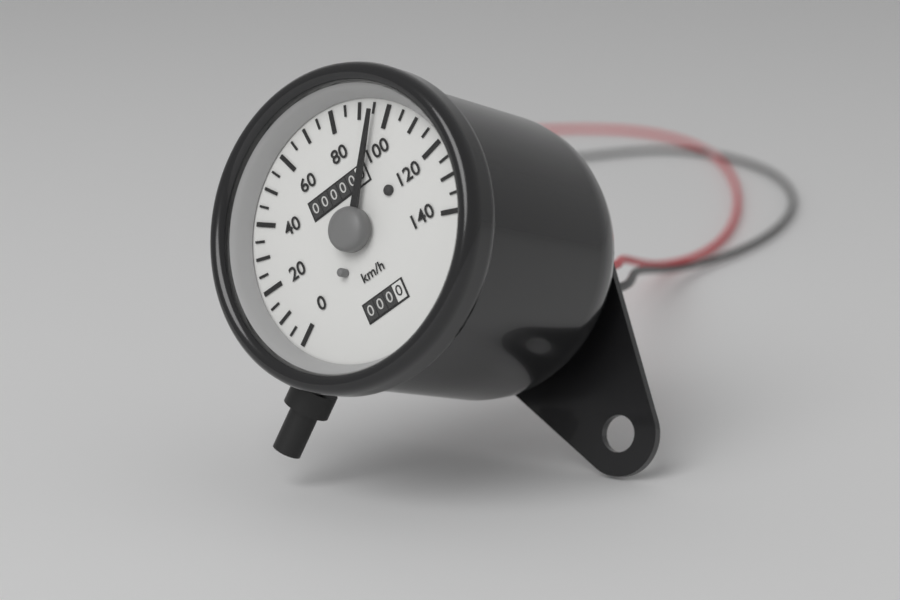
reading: 95 km/h
